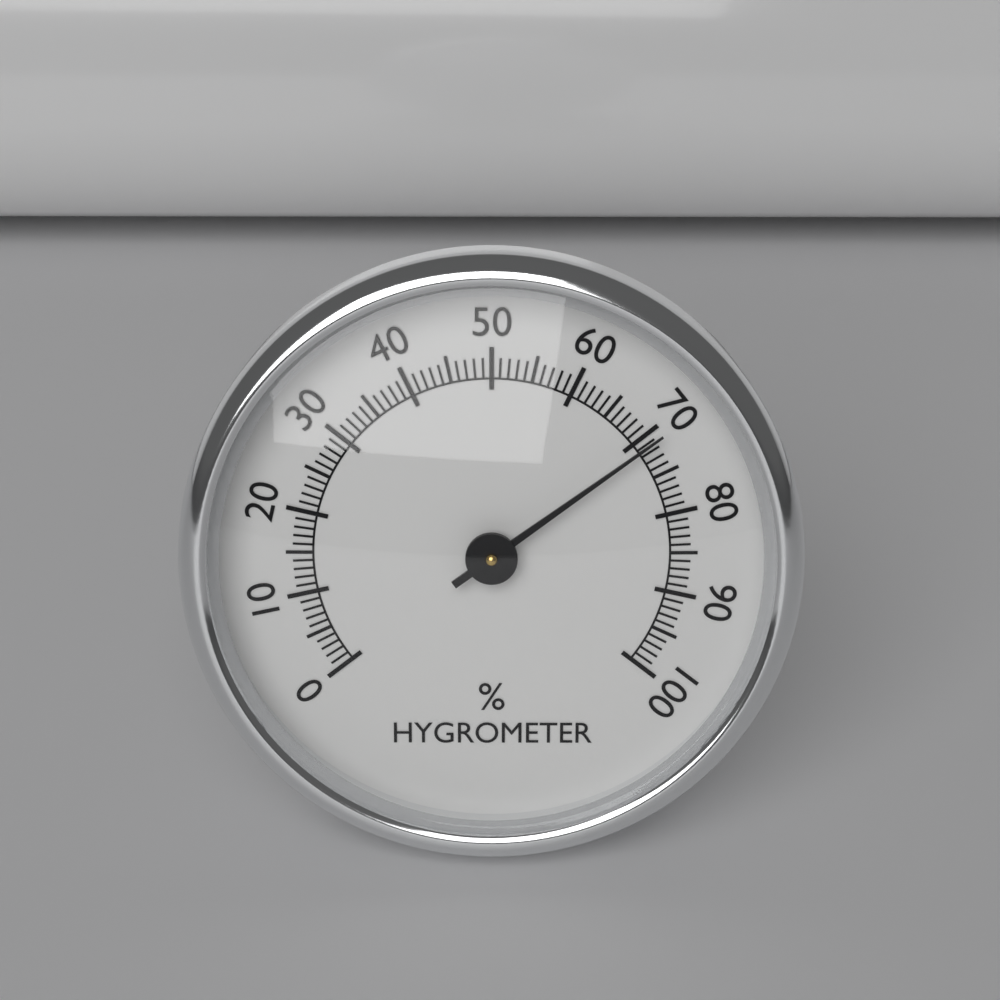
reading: 71 %
